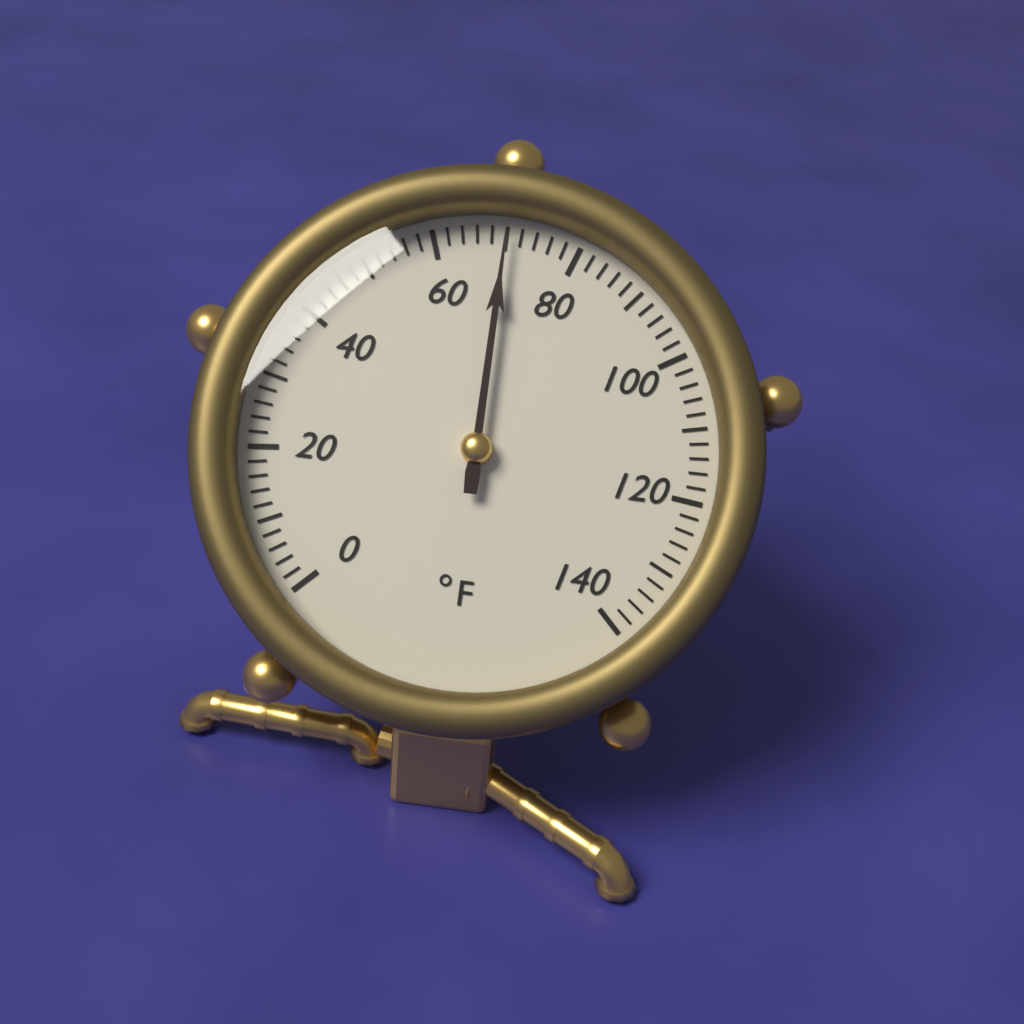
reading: 70 °F
